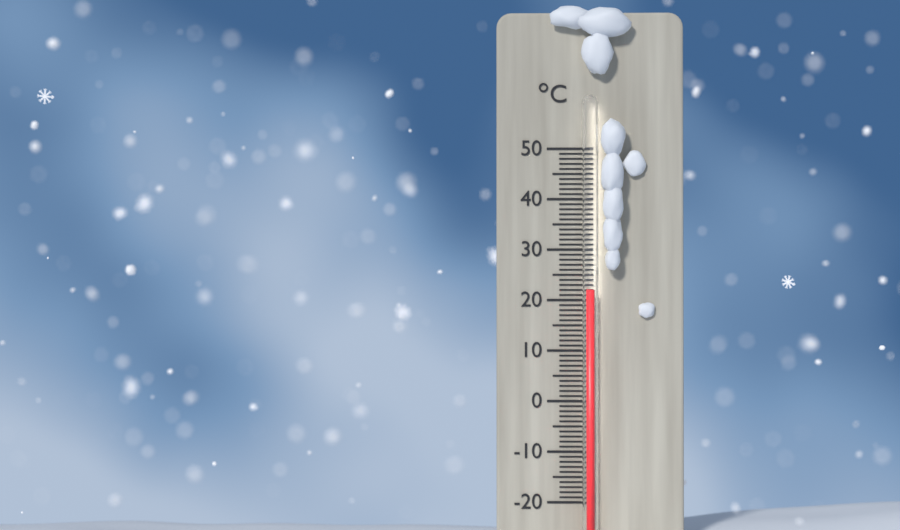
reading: 22 °C
